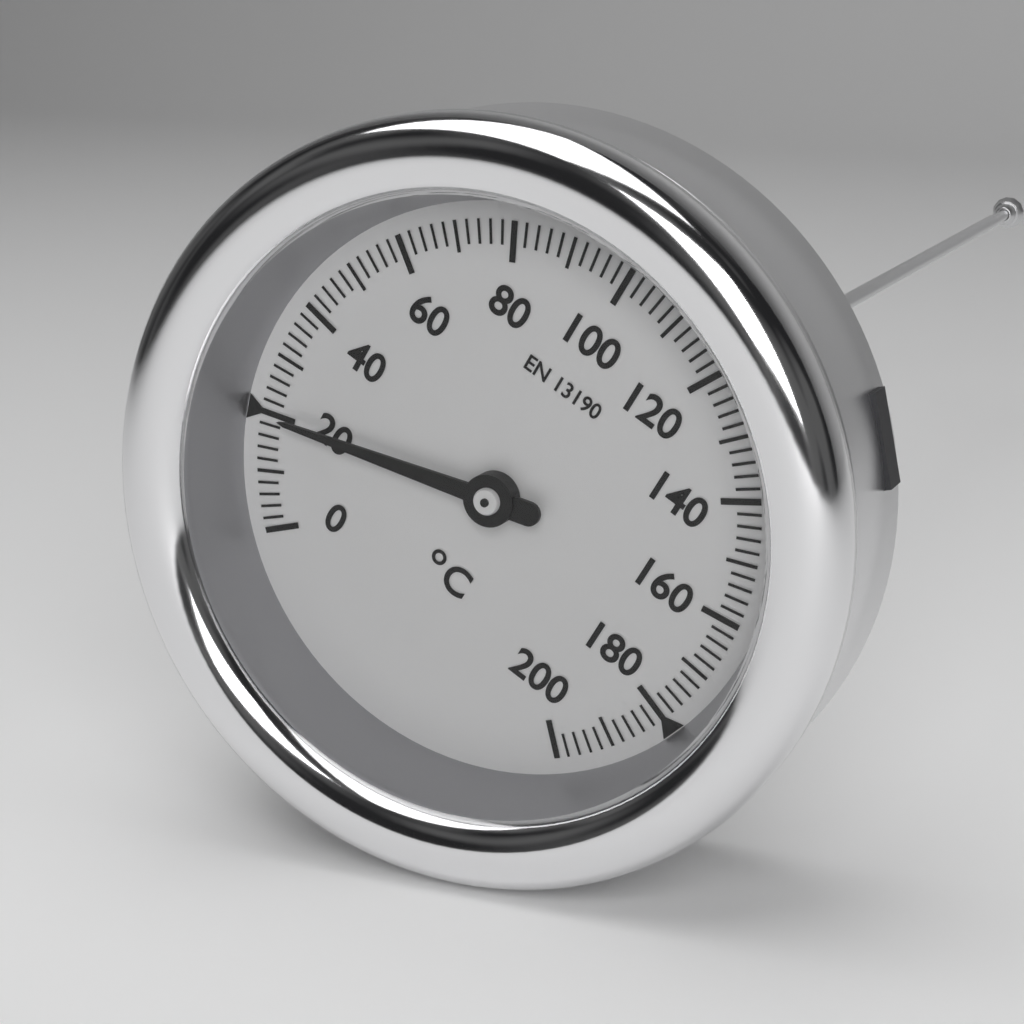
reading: 20 °C
